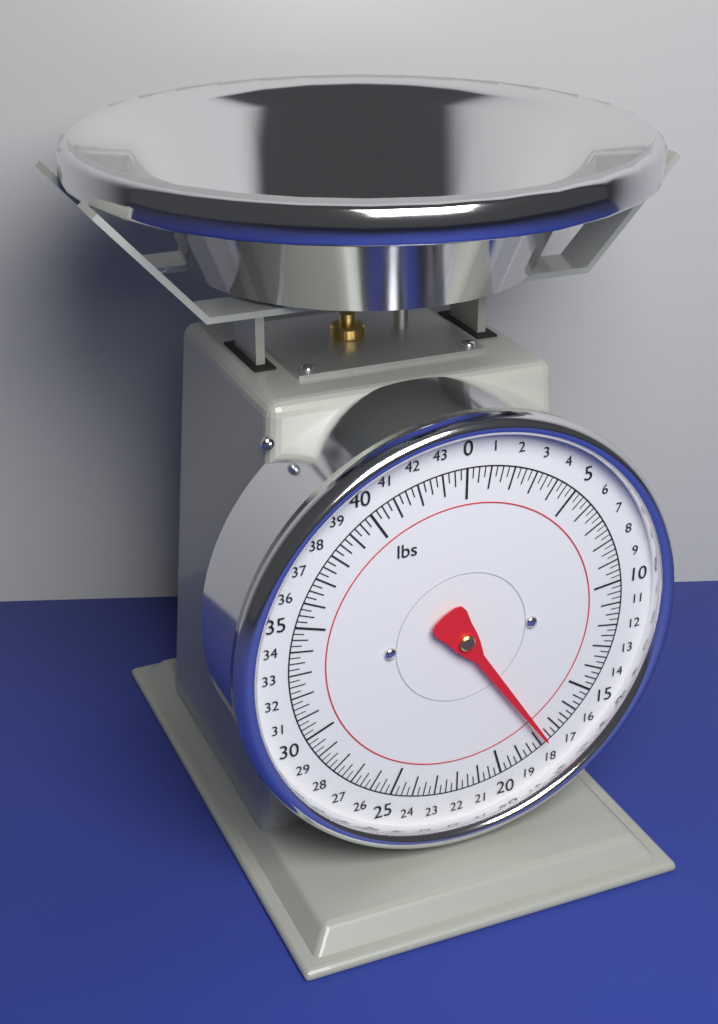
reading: 17.75 lbs
